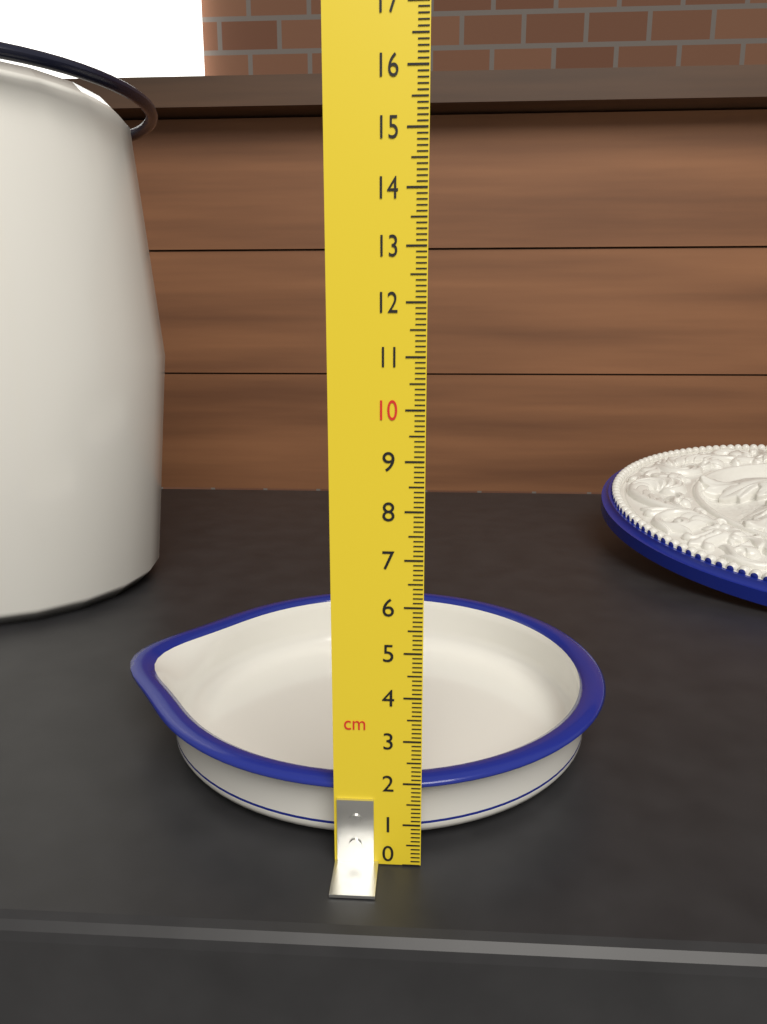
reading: 1.9 cm
